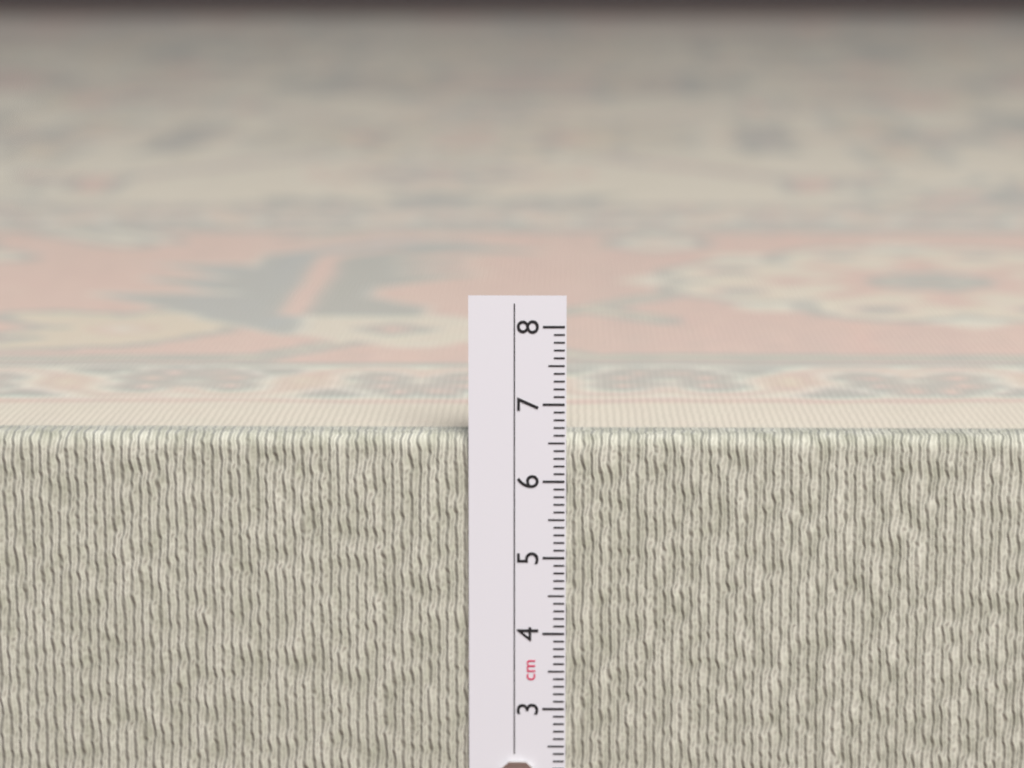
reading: 6.6 cm
